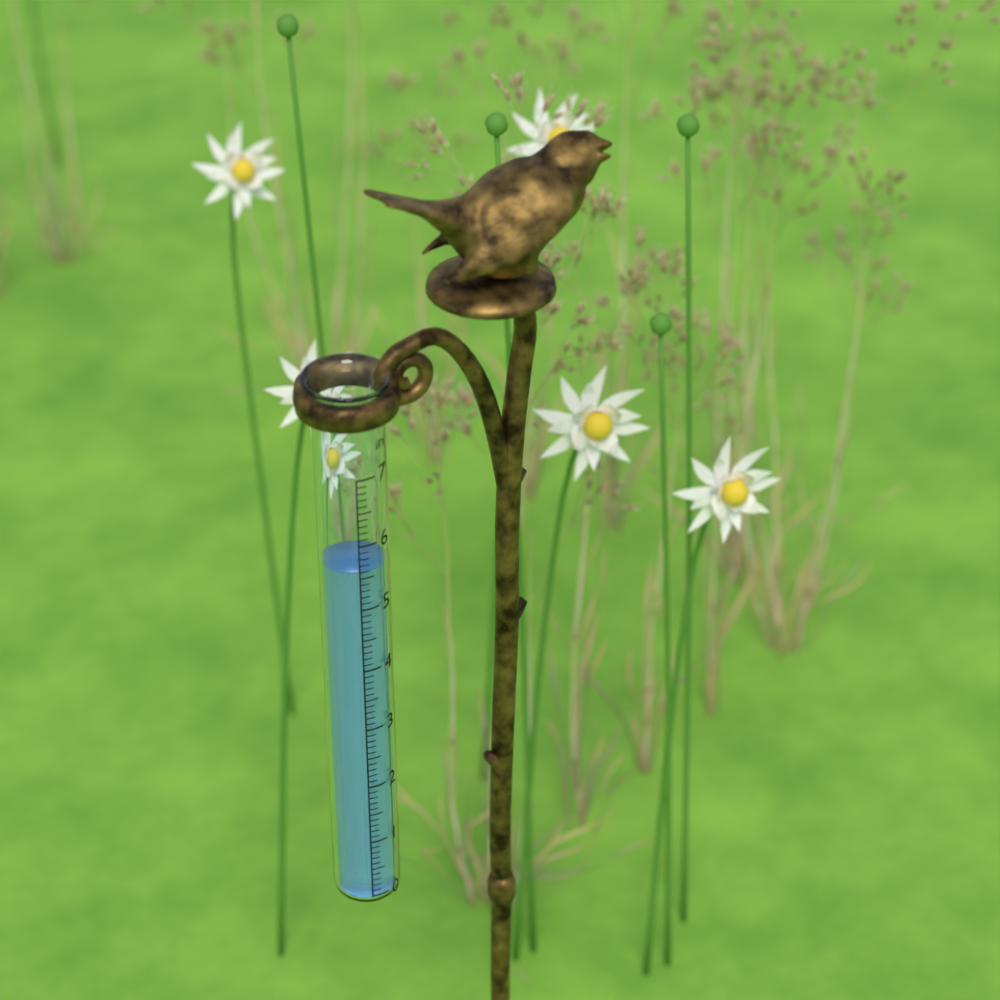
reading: 5.6 in
